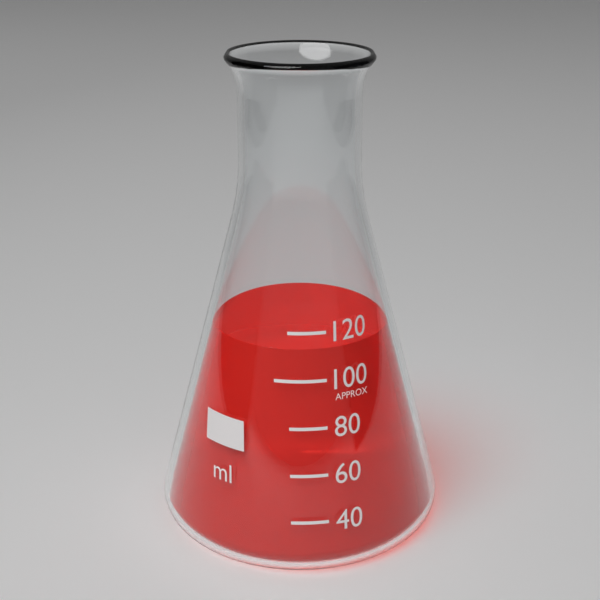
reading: 112 ml
